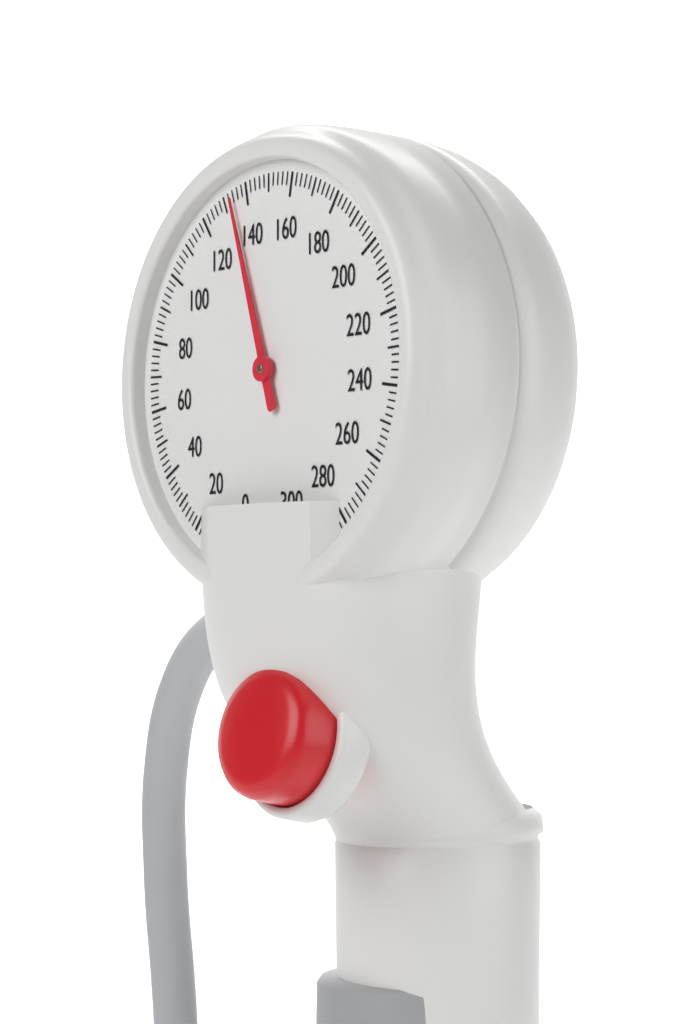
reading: 134 mmHg
